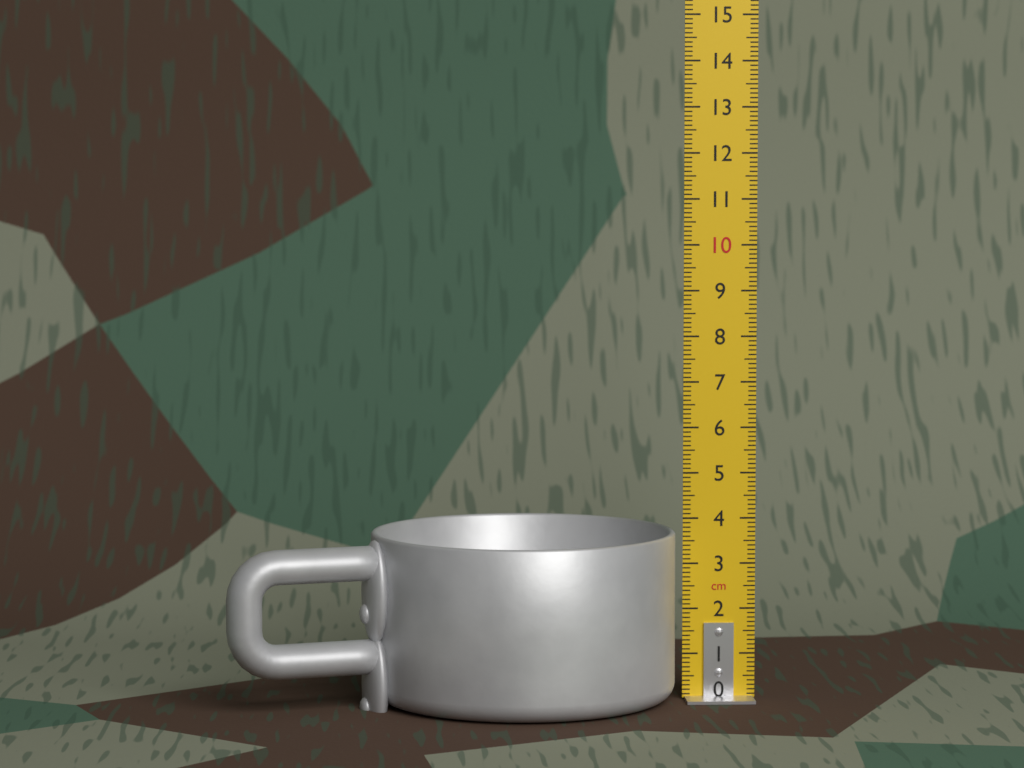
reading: 3.7 cm
